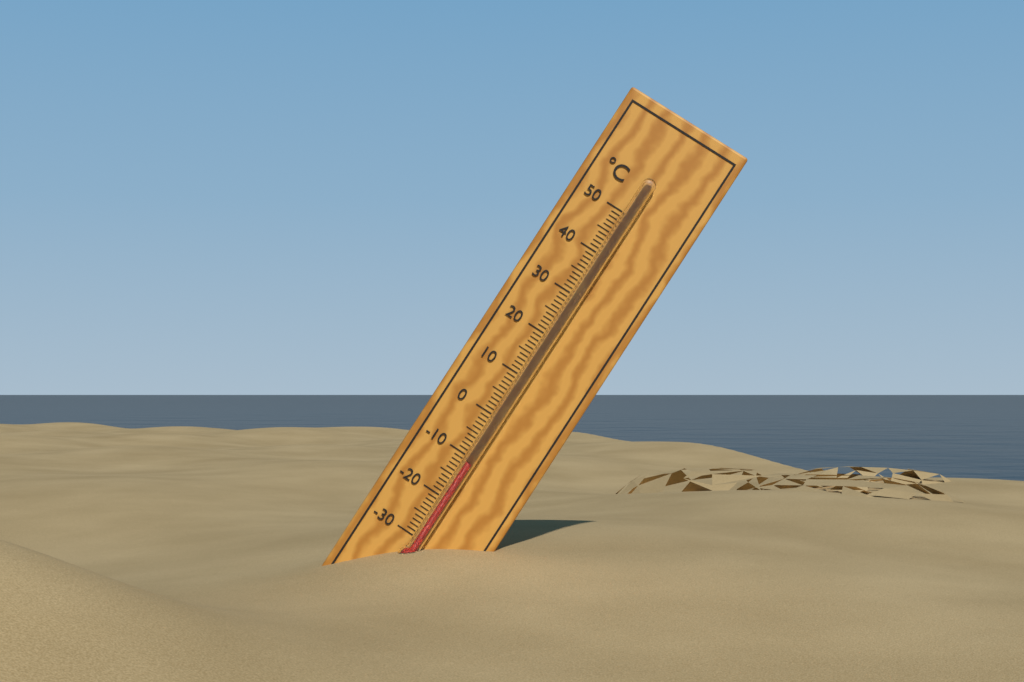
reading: -11 °C
